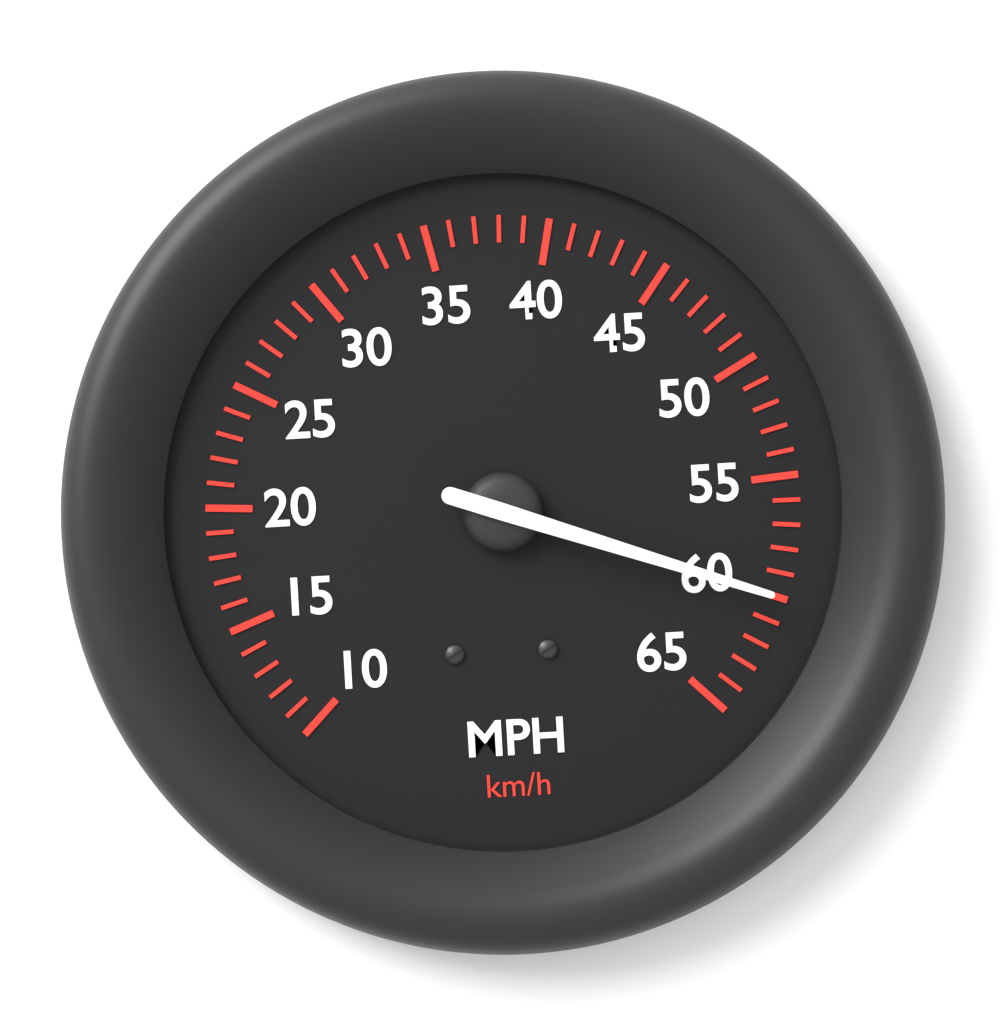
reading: 60 mph
